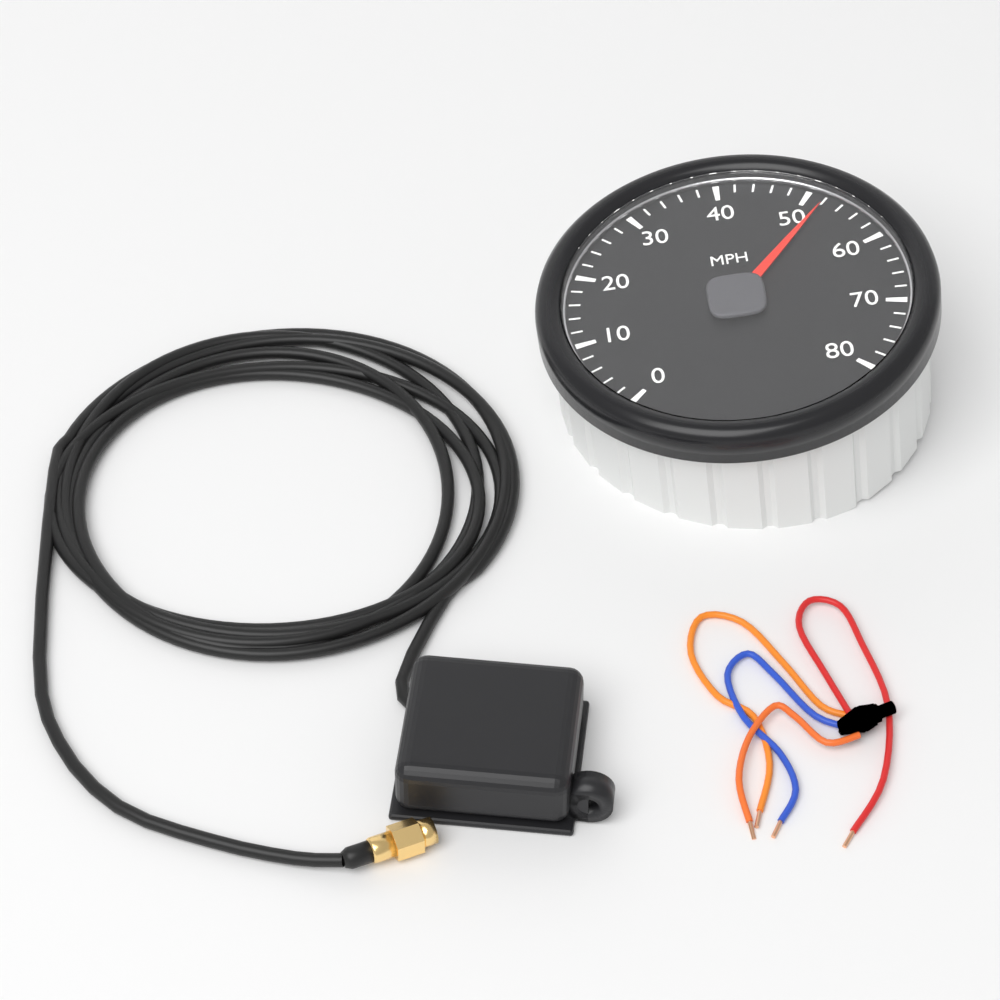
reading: 52 MPH
